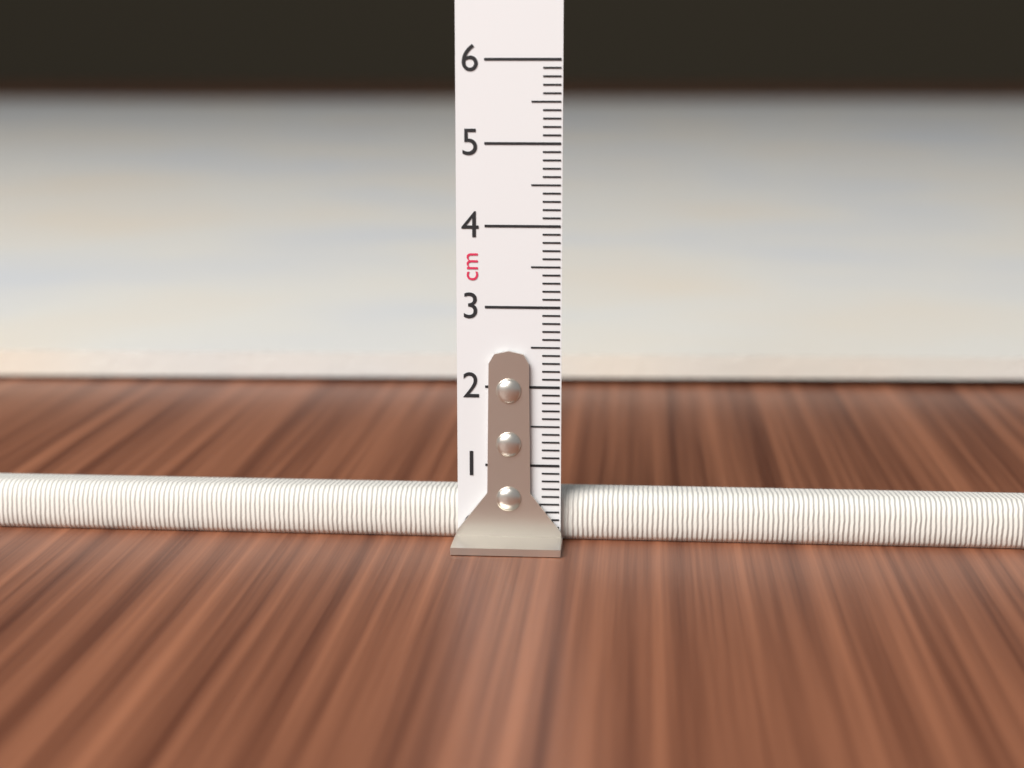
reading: 0.6 cm
